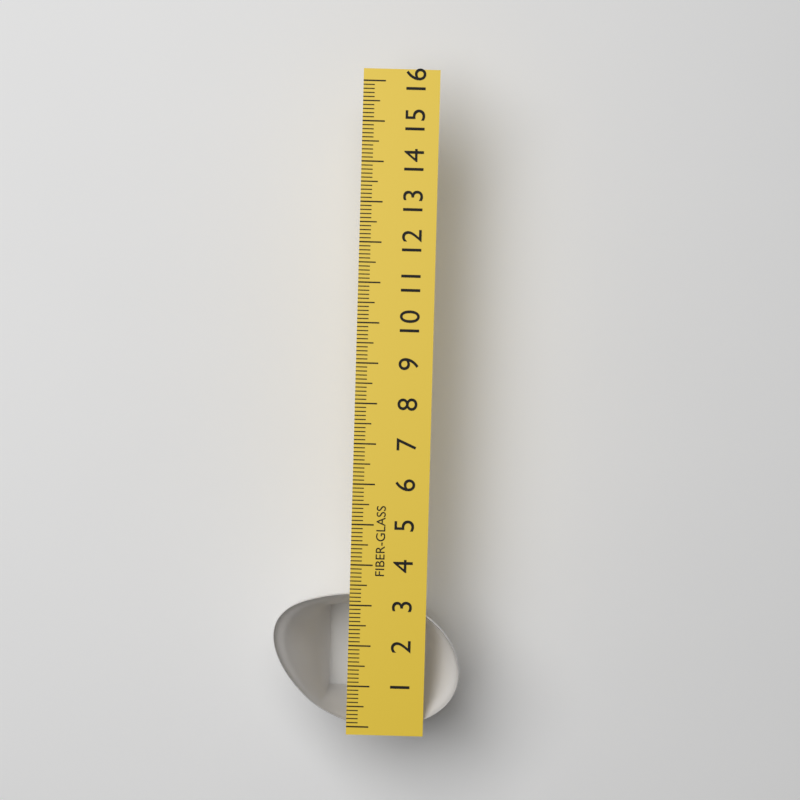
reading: 3.3 (no unit)
